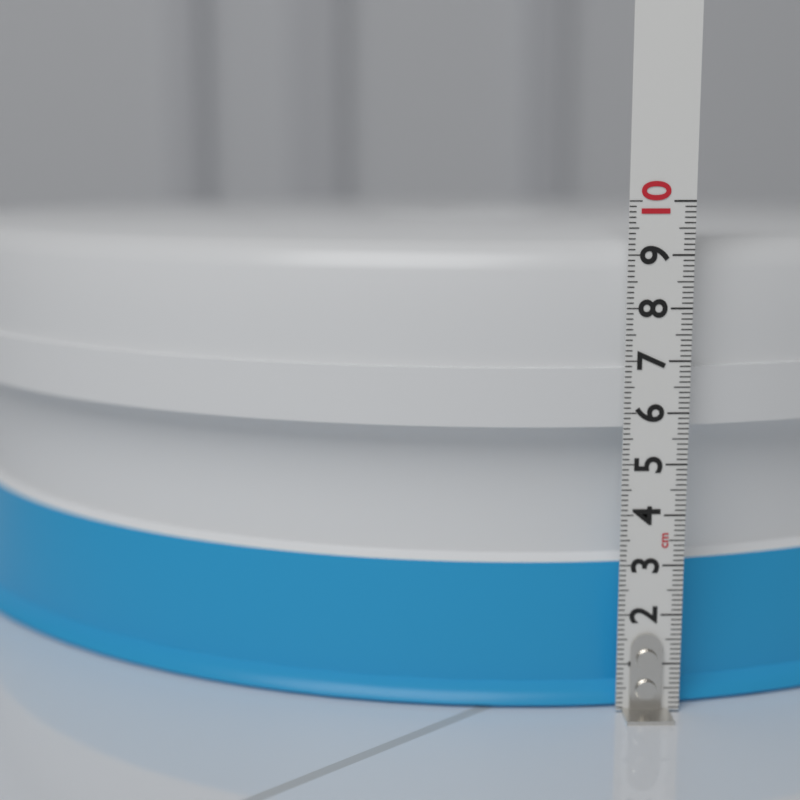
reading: 9.3 cm
